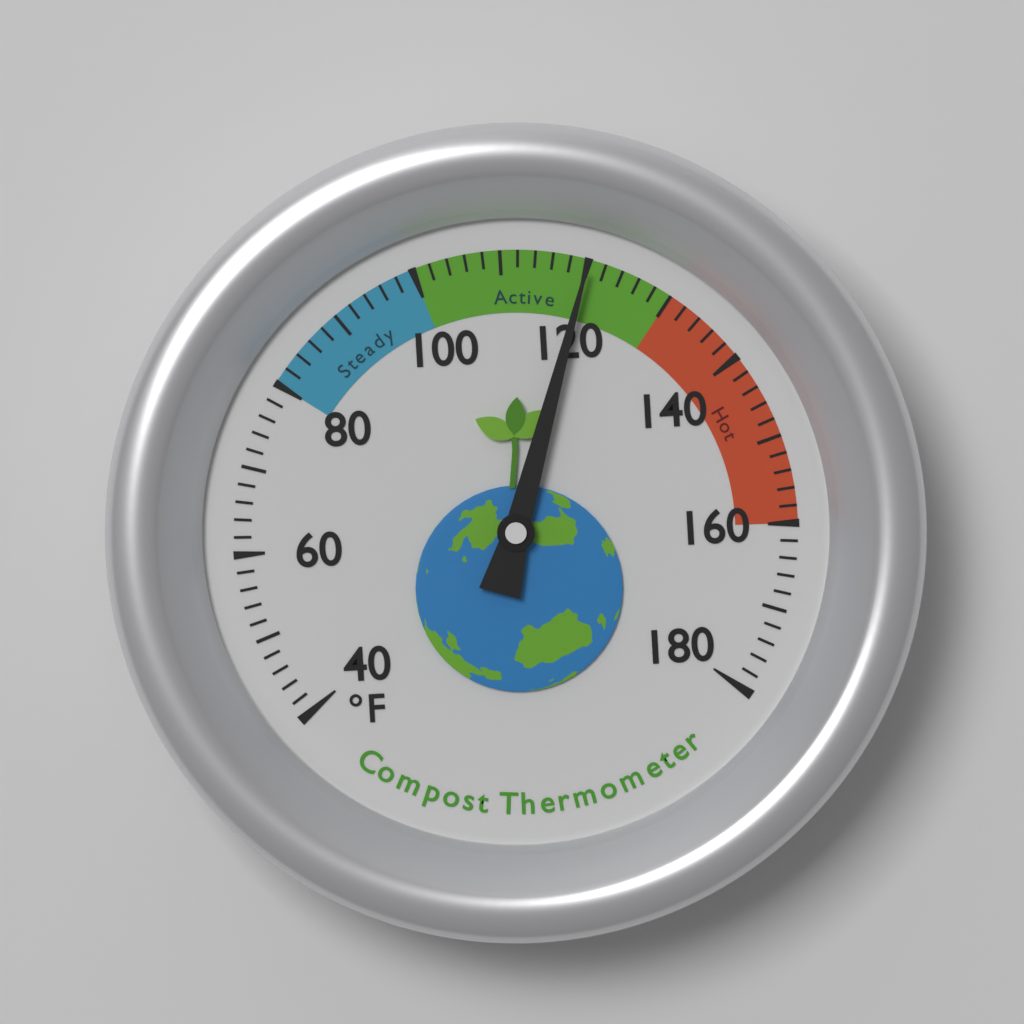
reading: 120 °F
